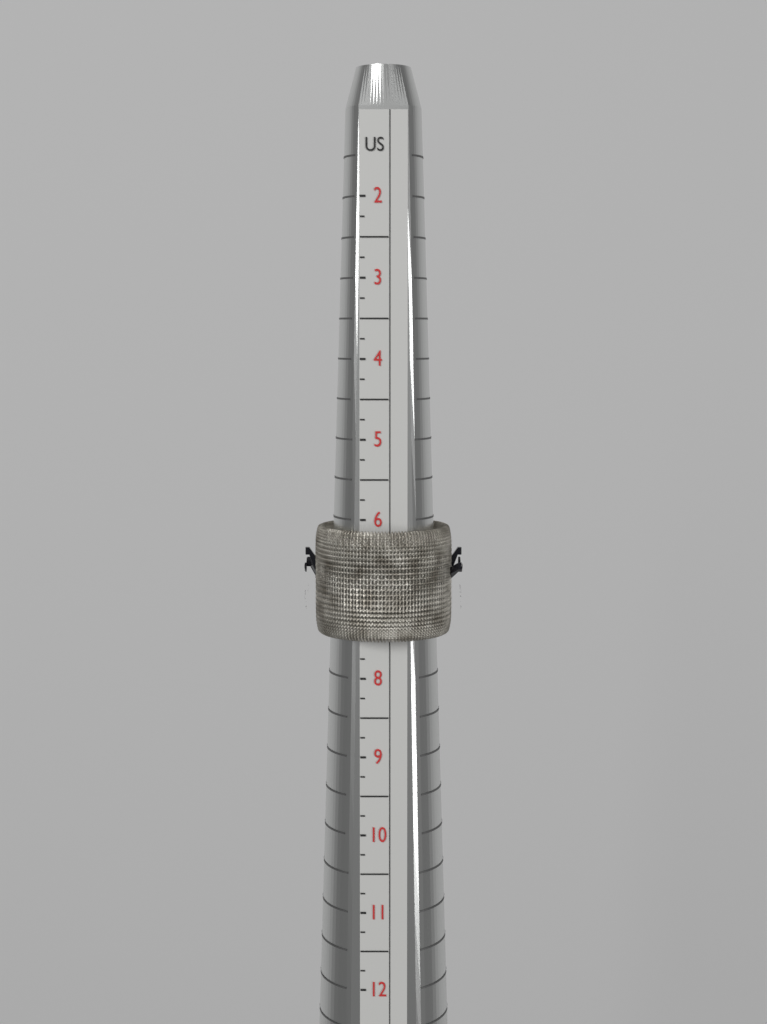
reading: 7.50 US
